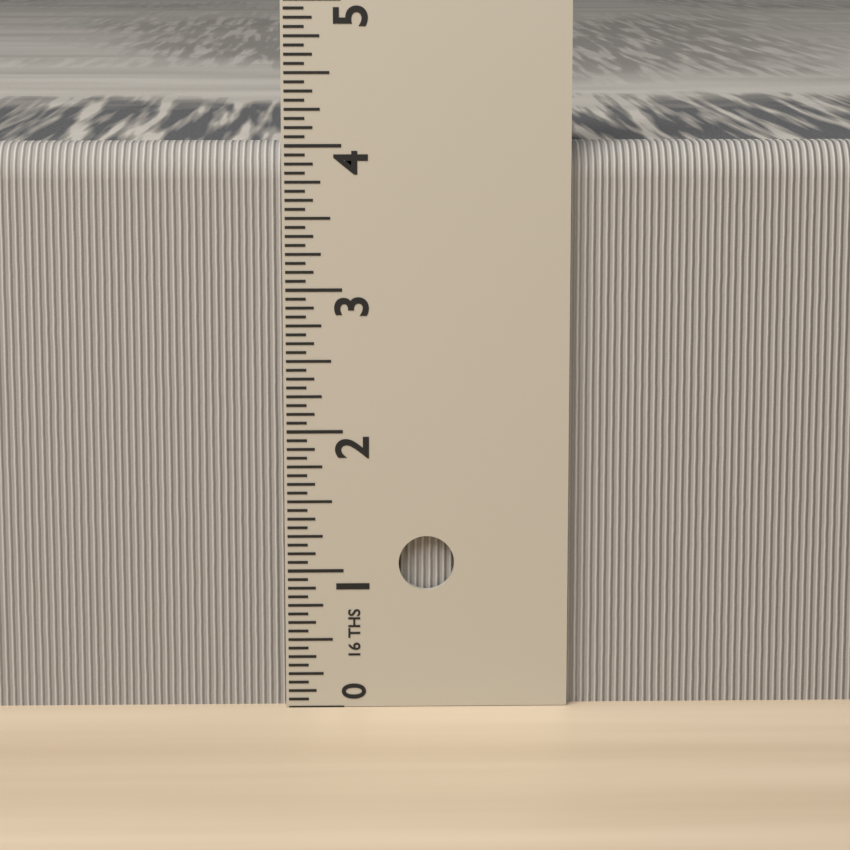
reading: 4.0000 in
